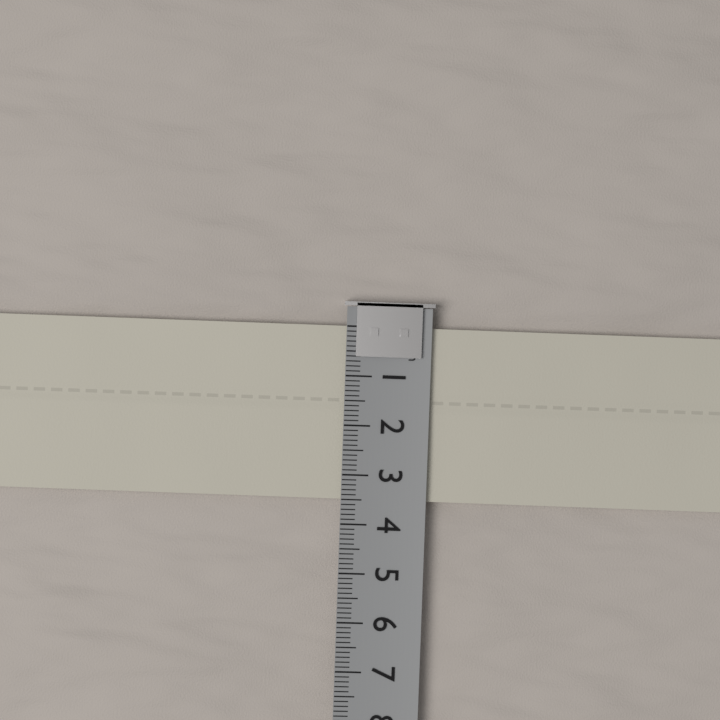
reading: 3.5 cm
